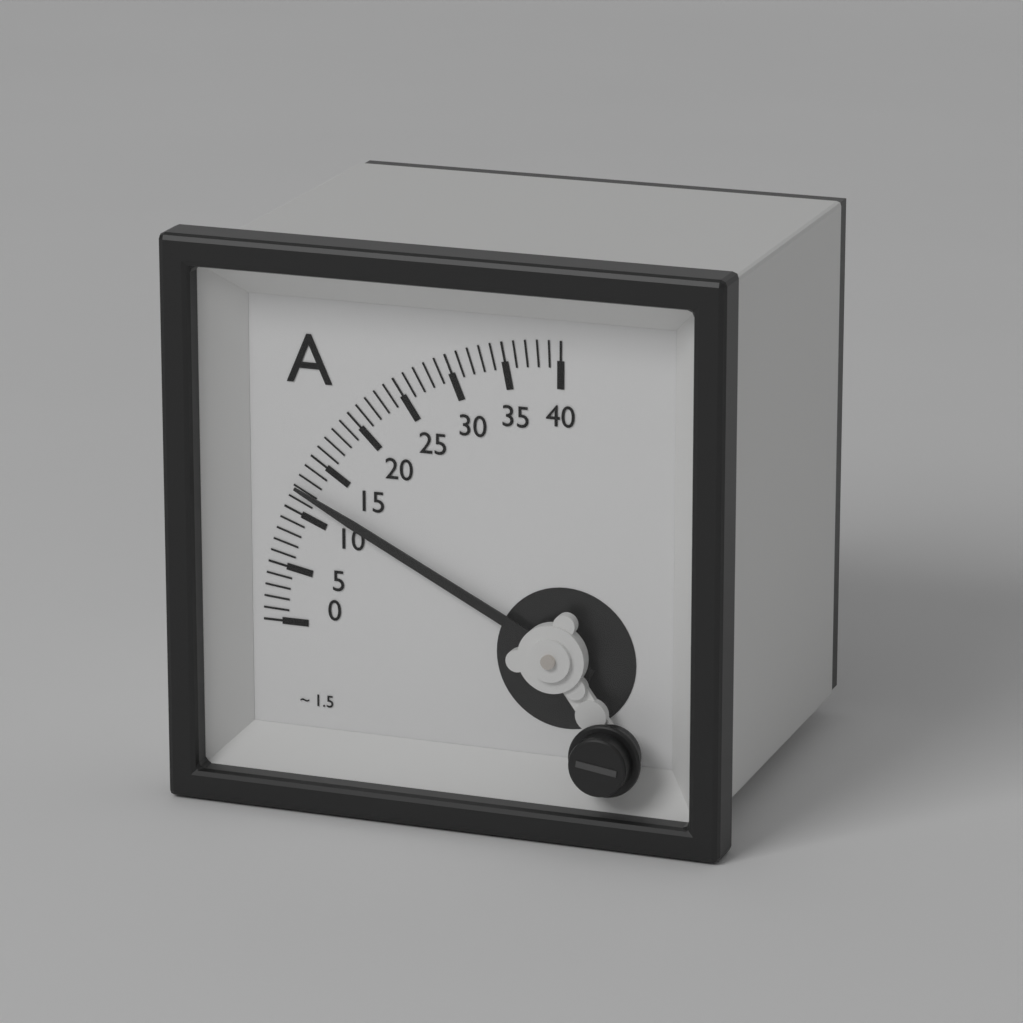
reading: 12 A
